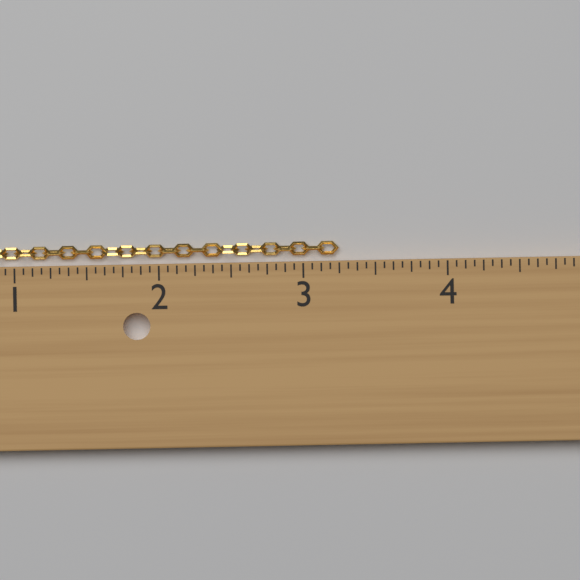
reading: 3.2500 in
